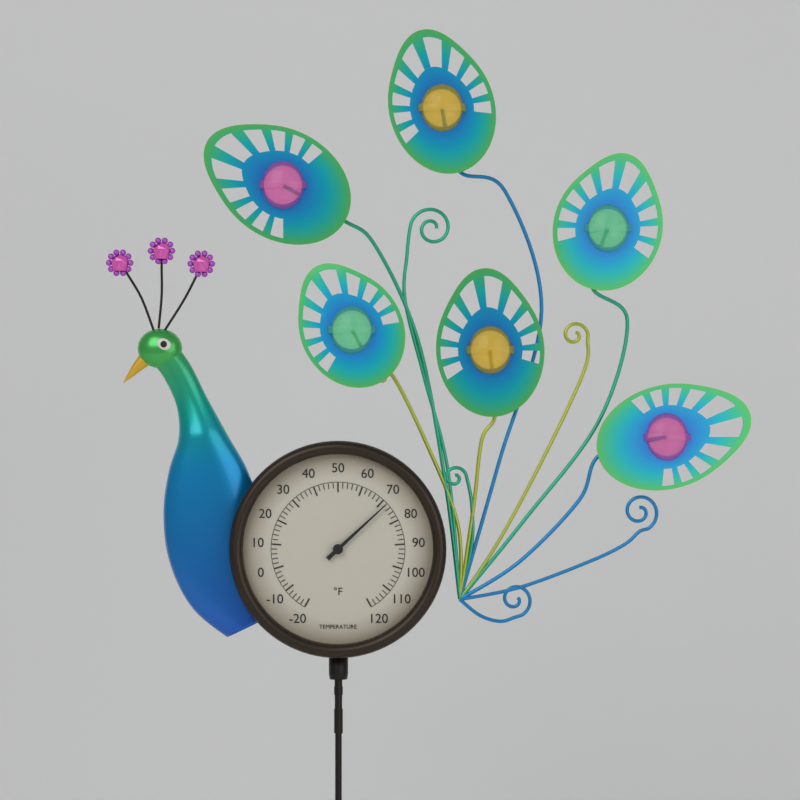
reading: 72 °F
